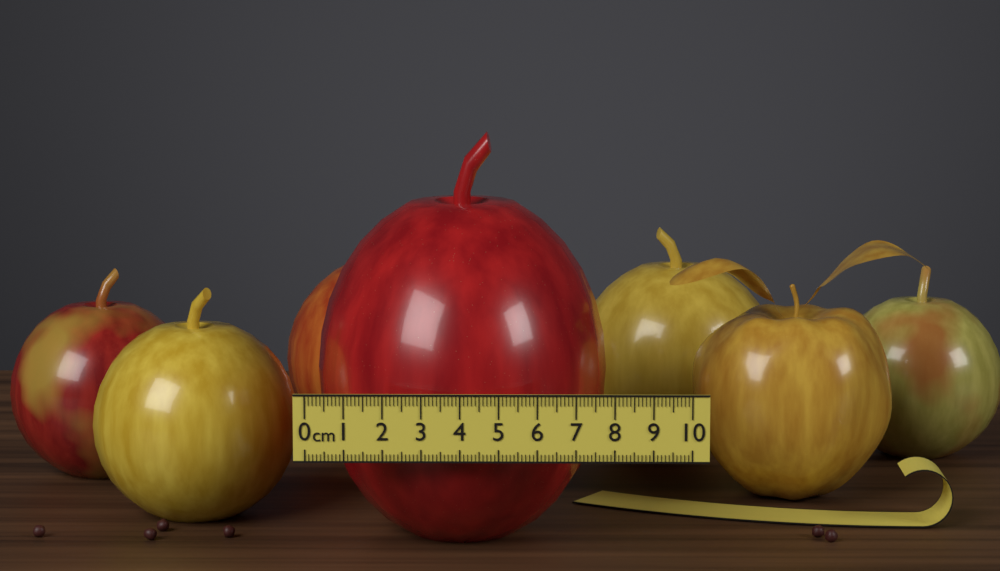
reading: 7.9 cm
